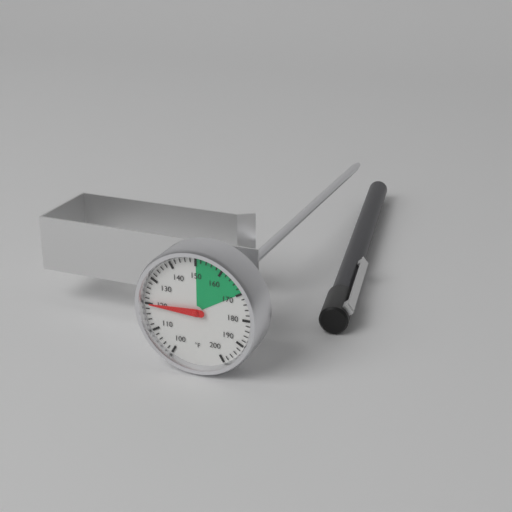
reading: 120 °F
